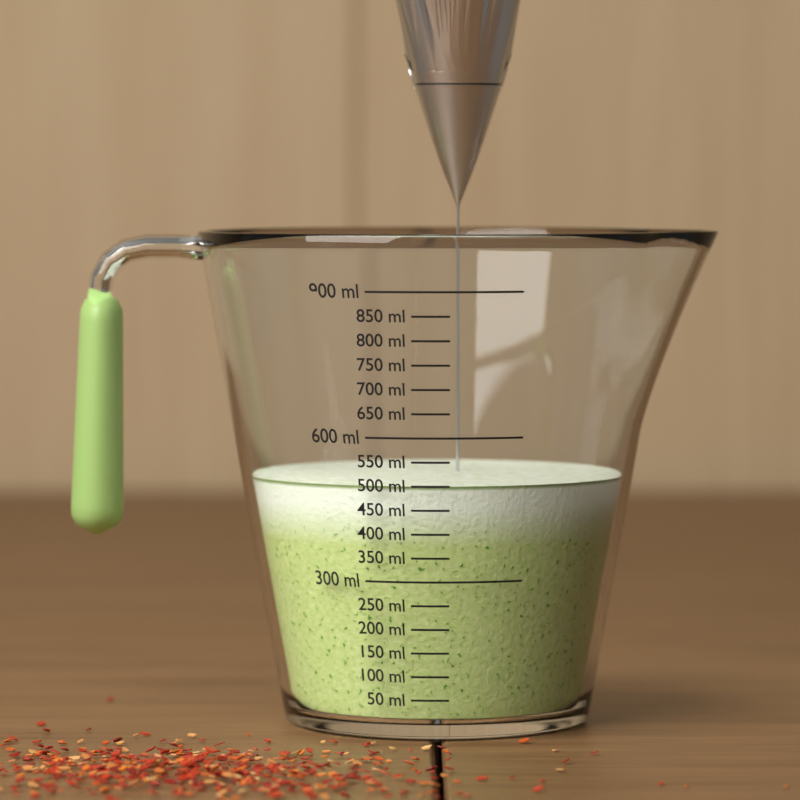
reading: 500 ml
